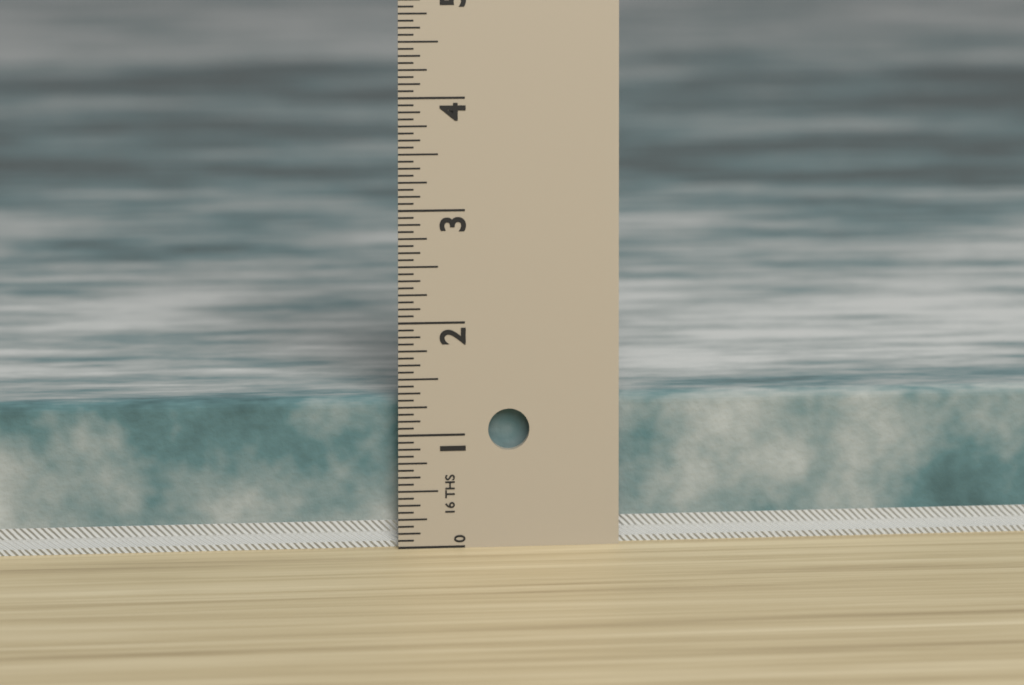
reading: 1.3125 in
